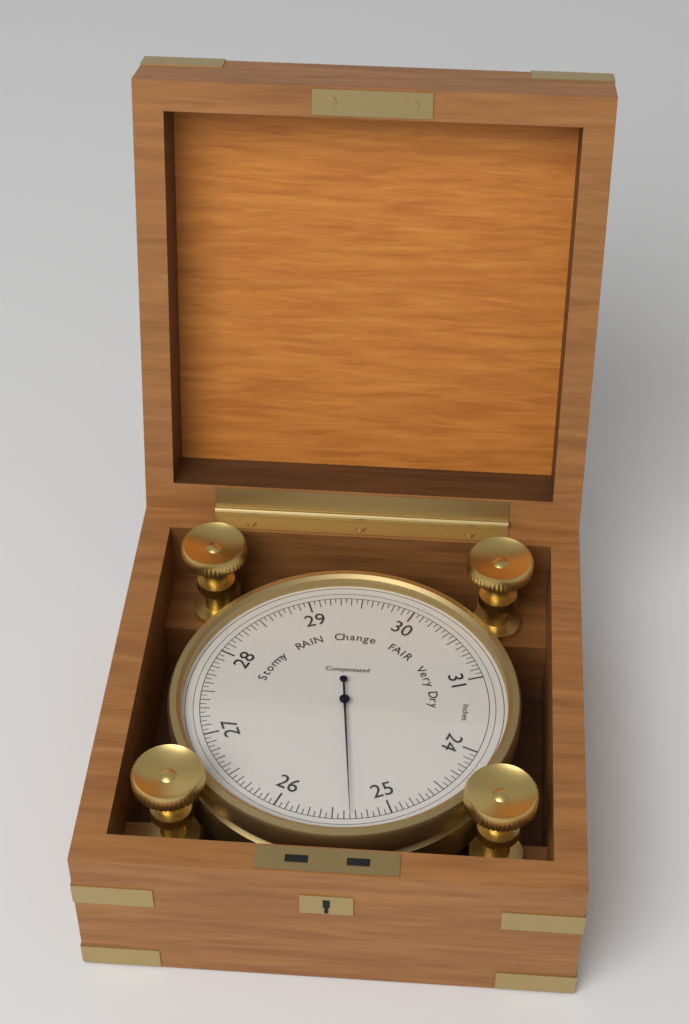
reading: 25.35 inHg
